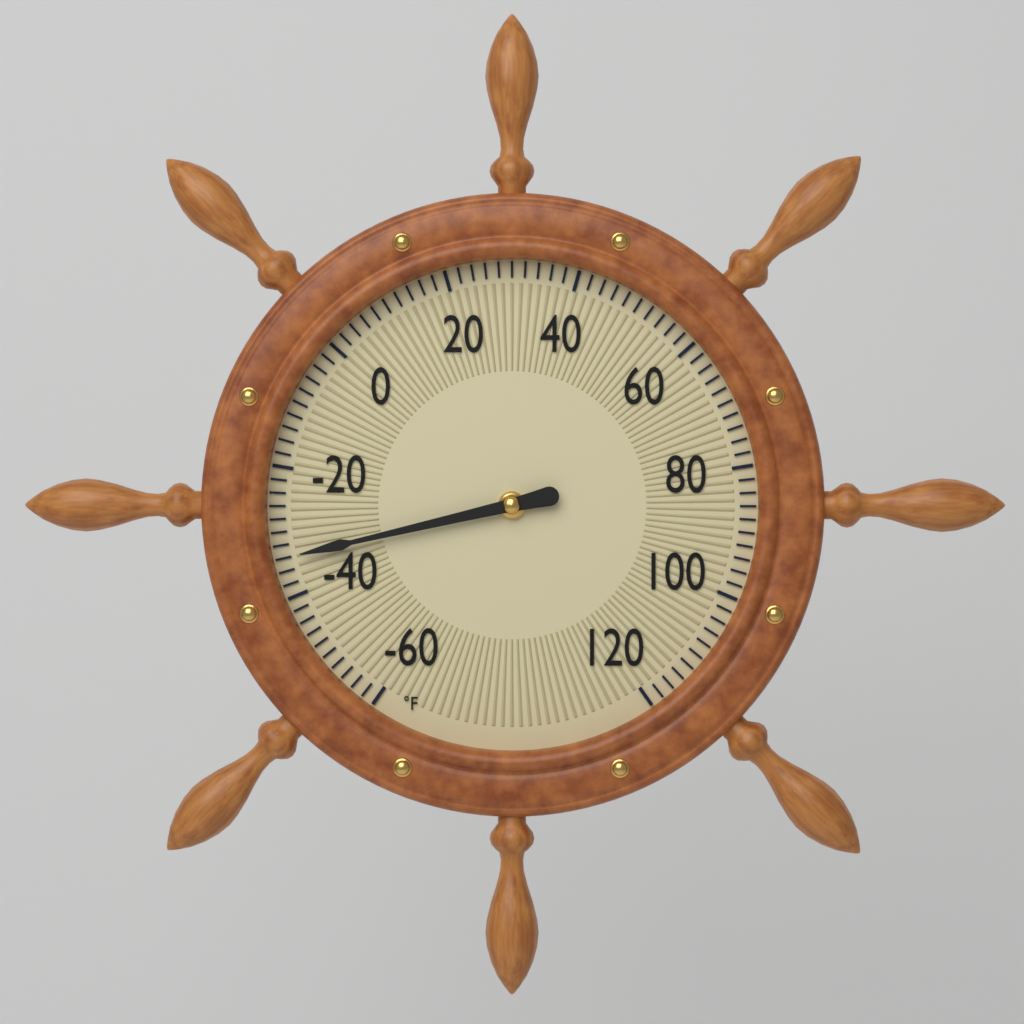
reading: -34 °F
